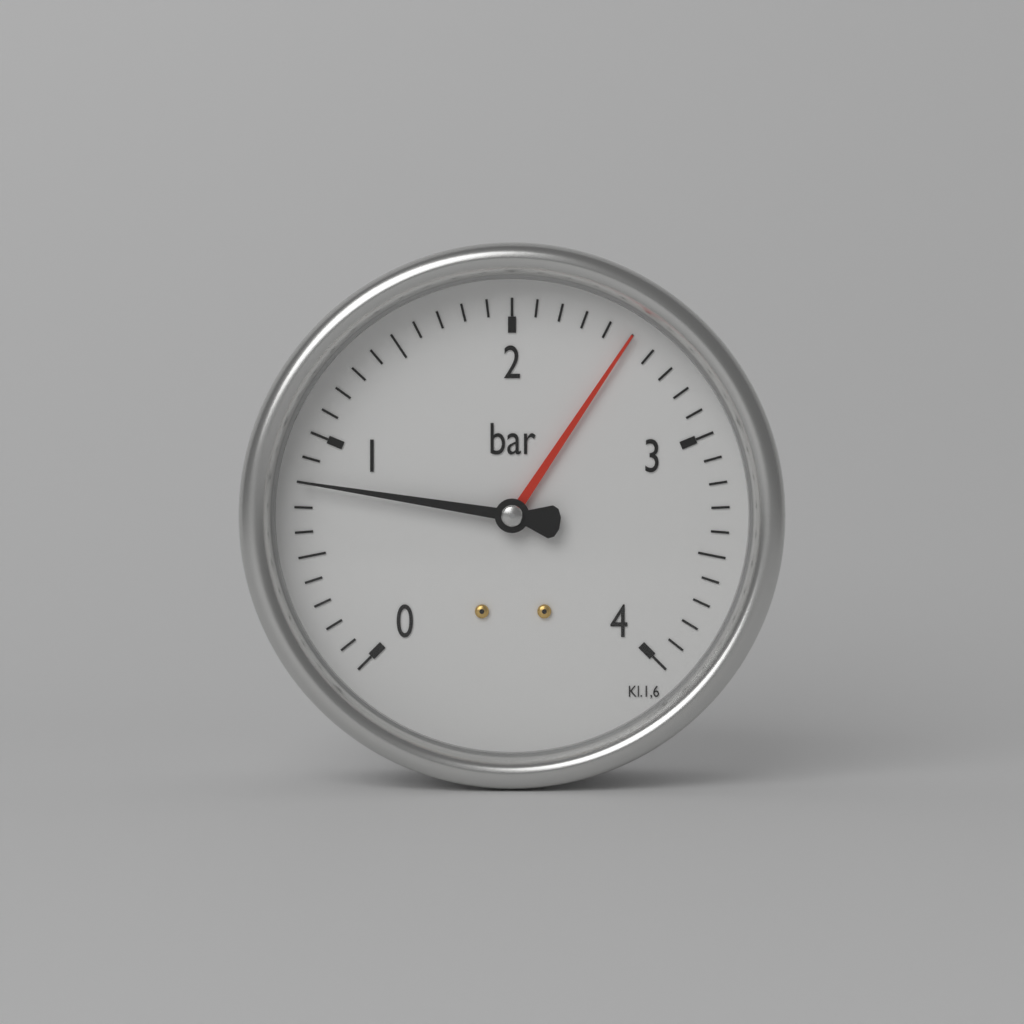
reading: 0.8 bar
